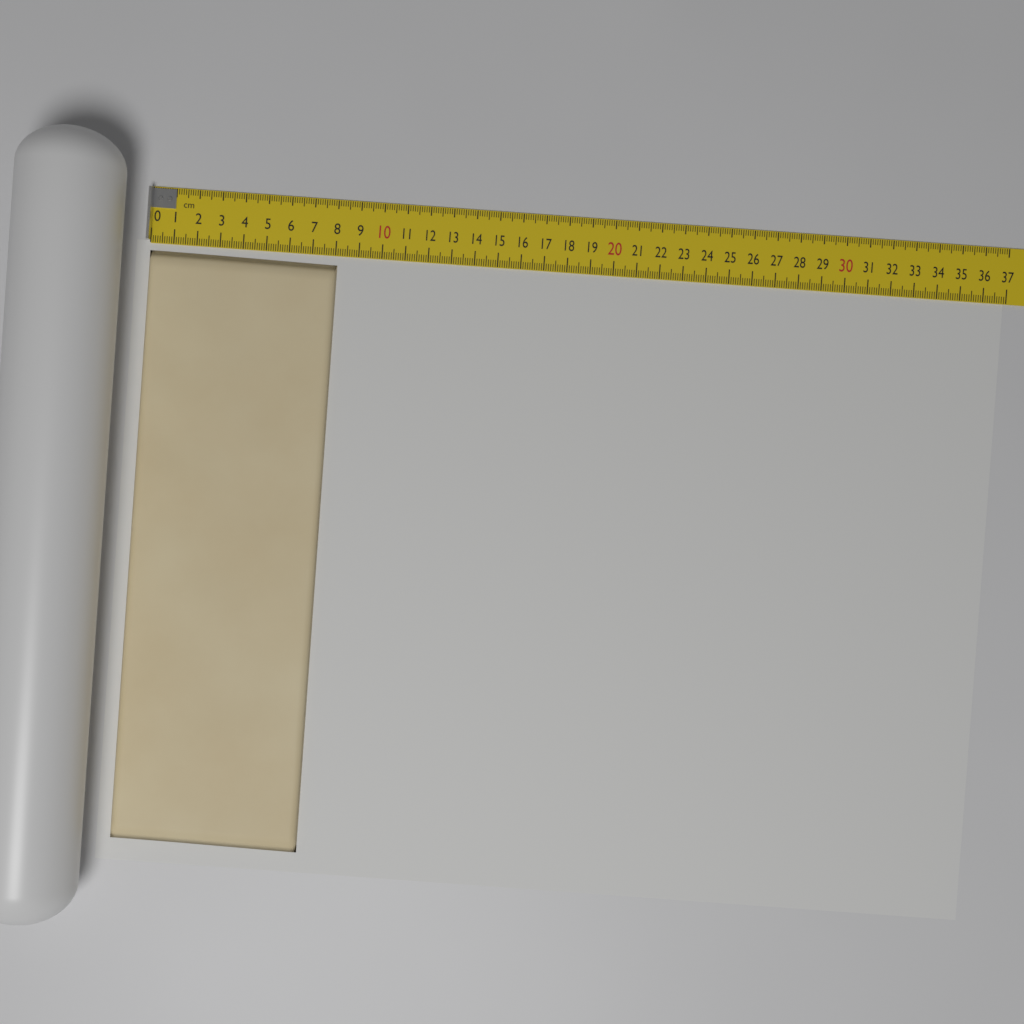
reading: 8.1 cm
